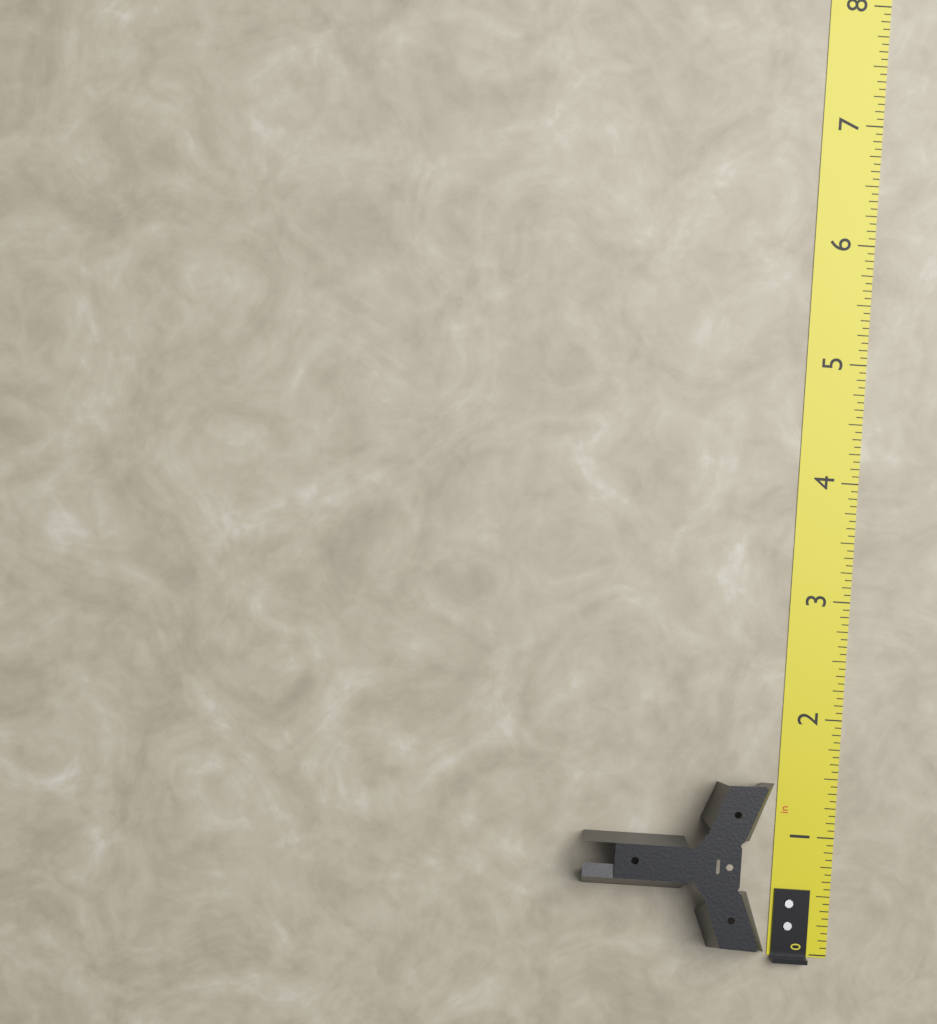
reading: 1.5000 in
